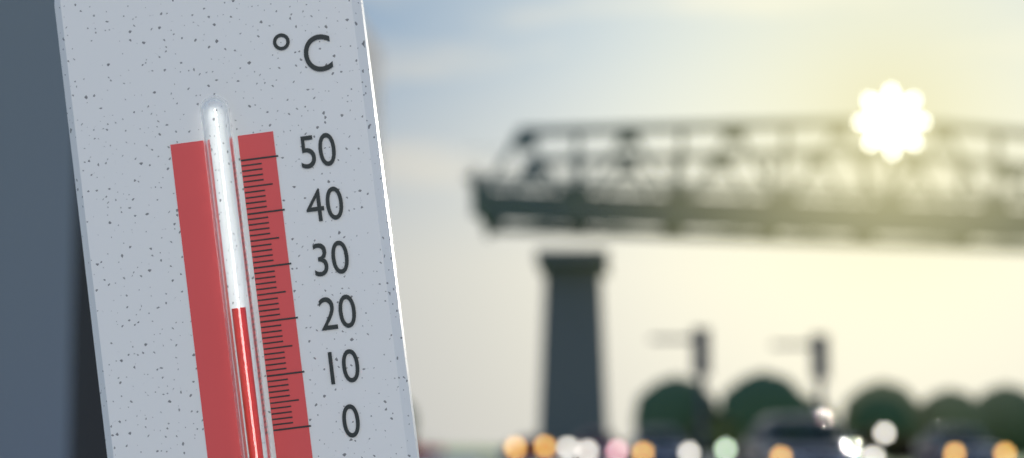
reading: 23 °C
